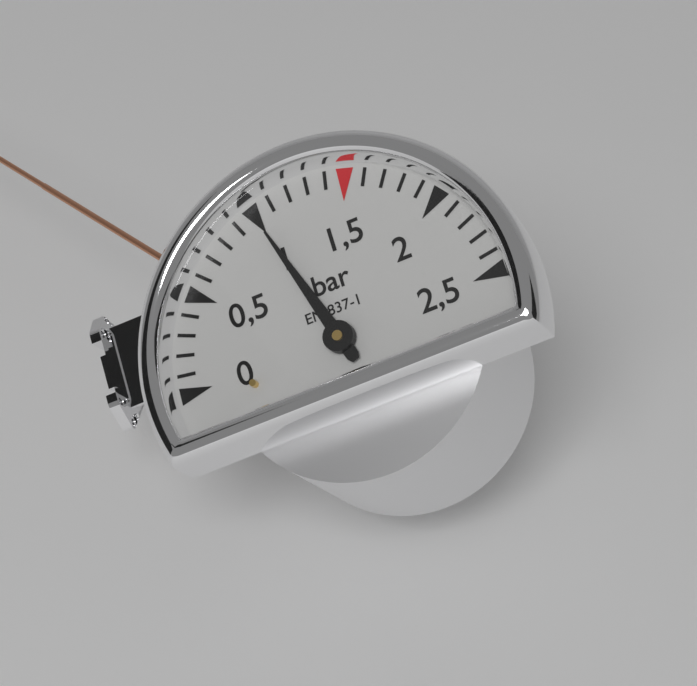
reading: 1.0 bar
